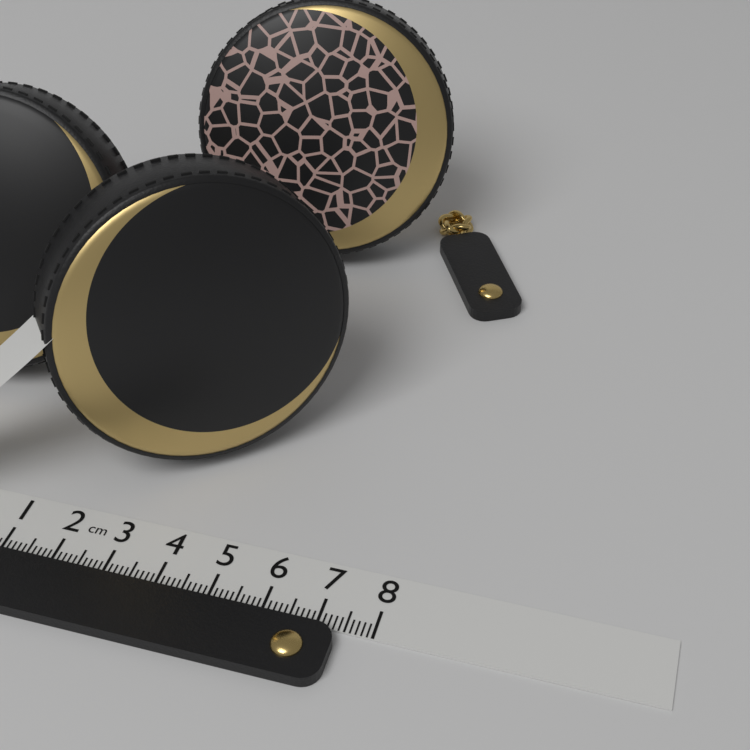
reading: 7.4 cm
